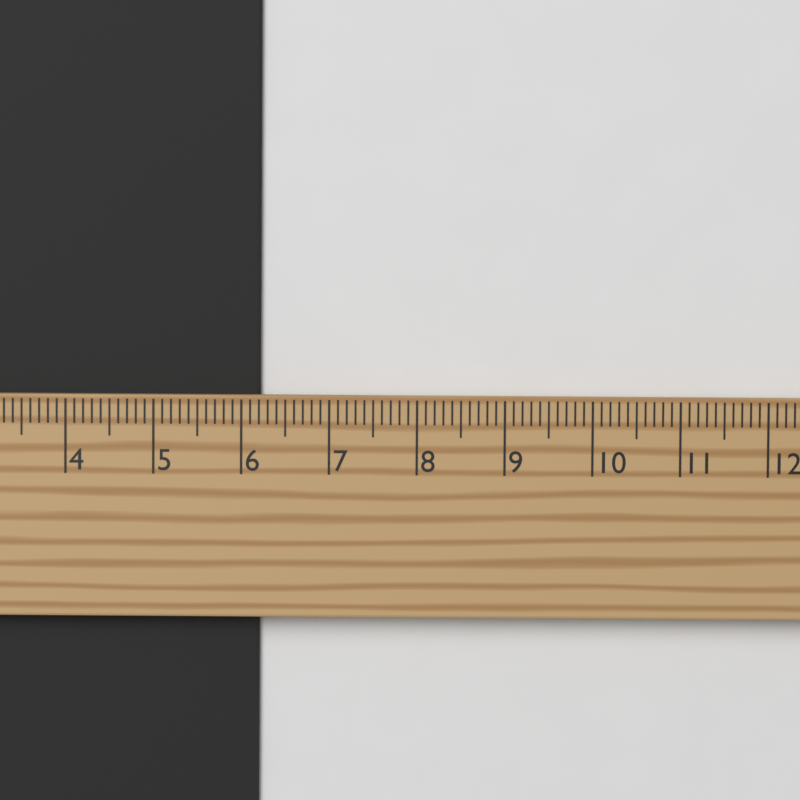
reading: 6.2 cm
